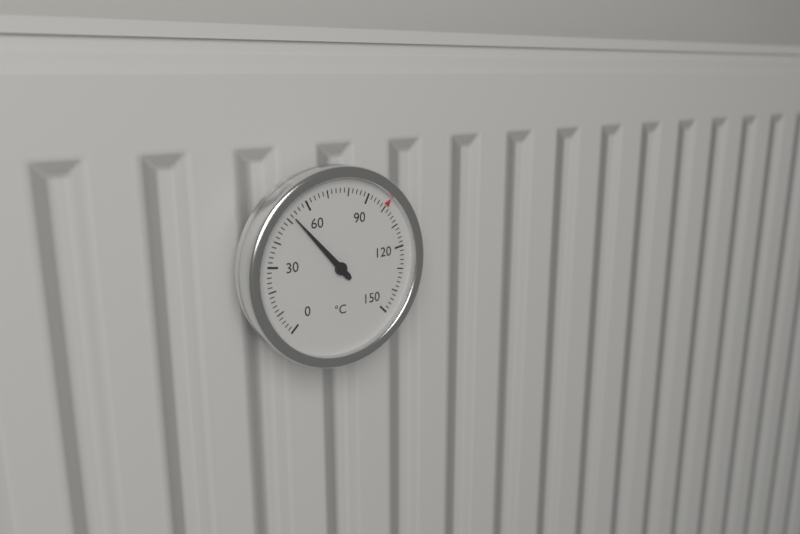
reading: 52 °C
